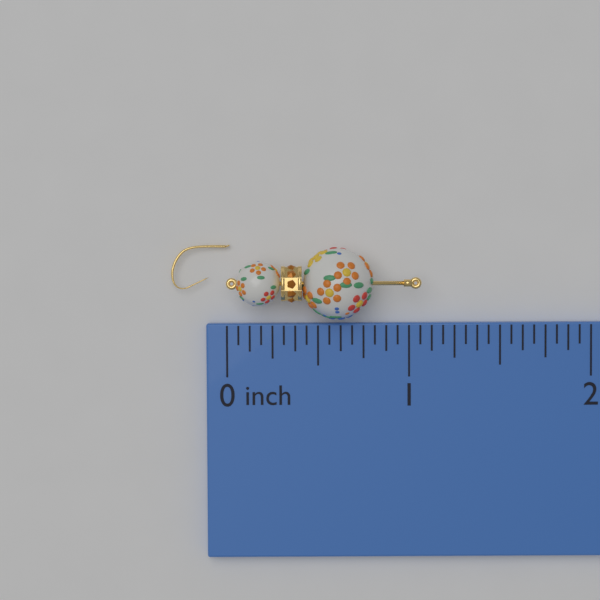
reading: 1.0625 inch
